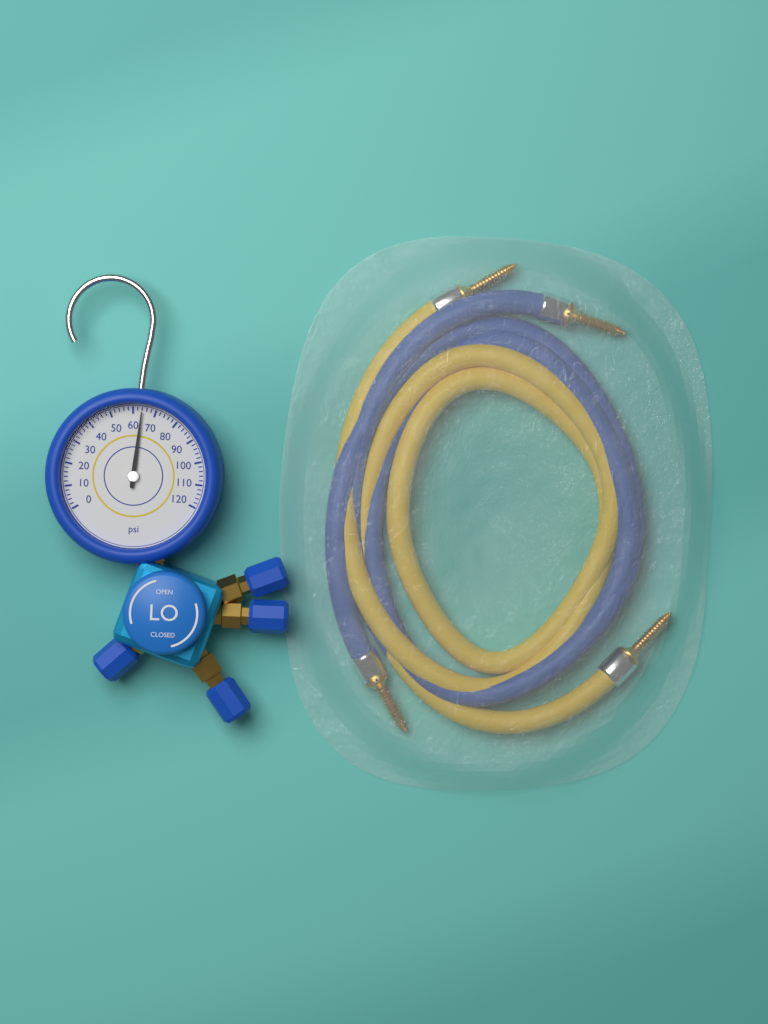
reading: 64 psi
